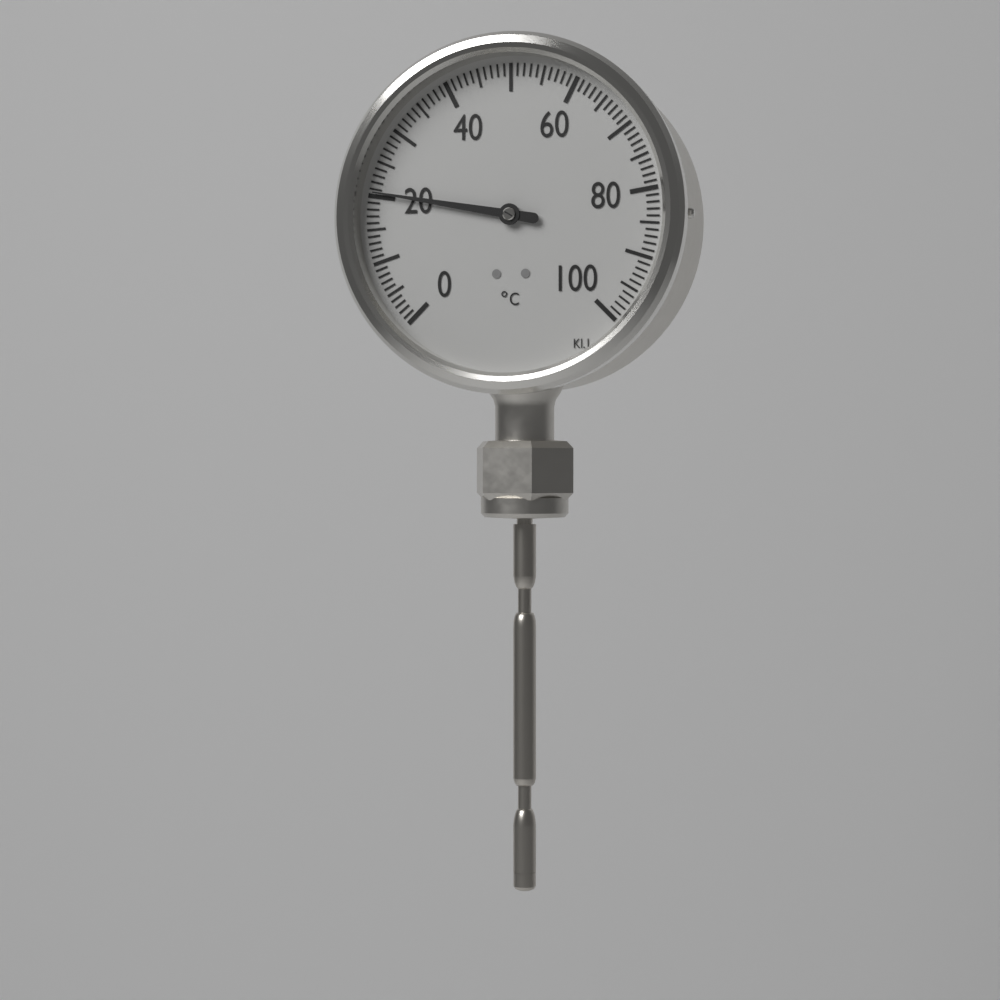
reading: 20.5 °C
